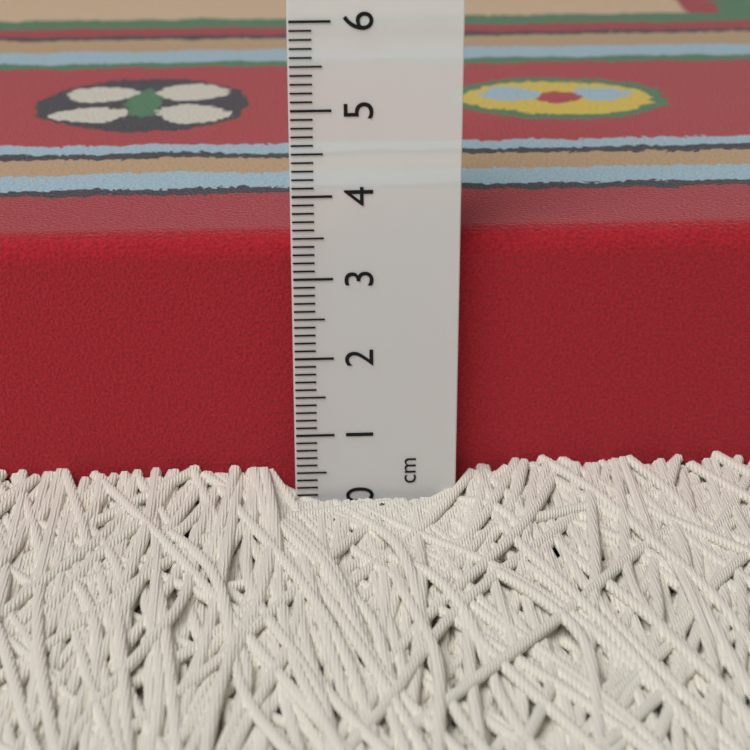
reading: 3.4 cm
